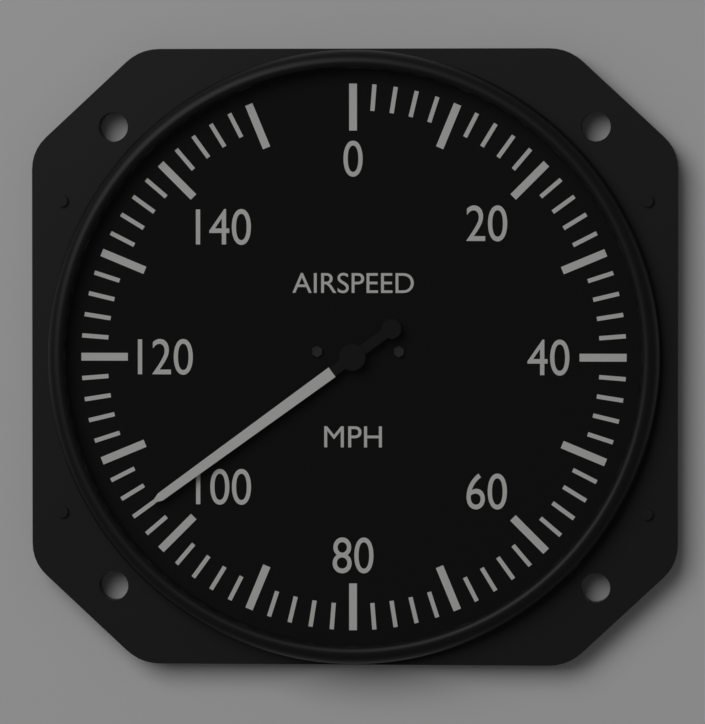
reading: 104 mph
